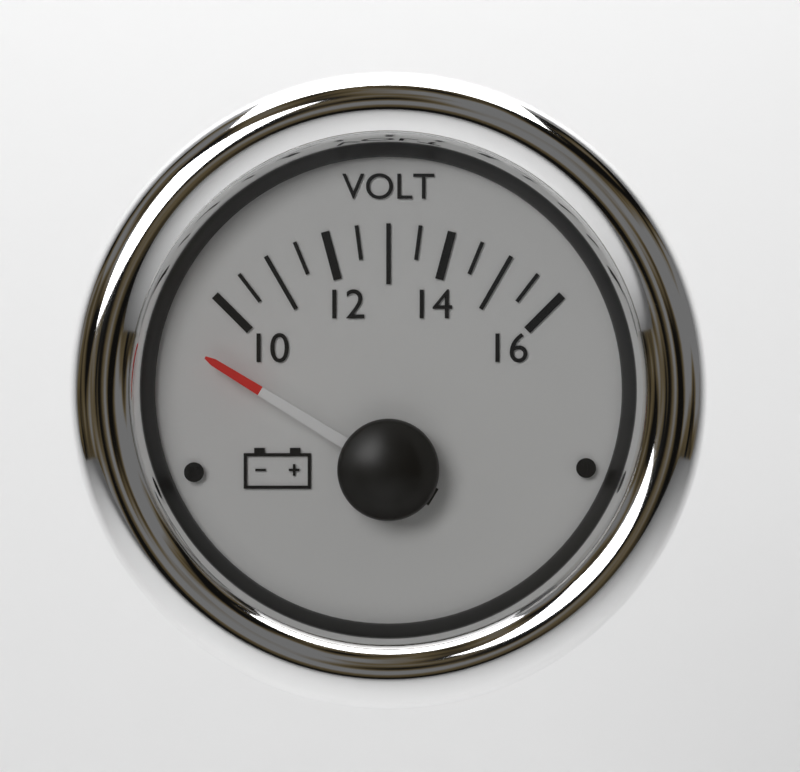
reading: 9.1 V
